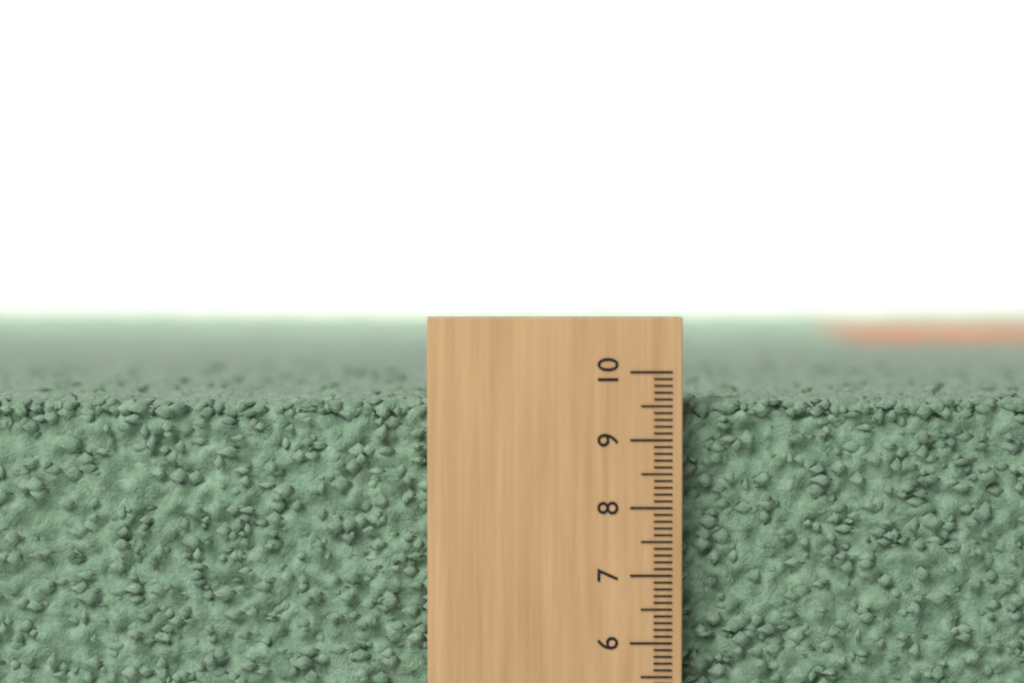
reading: 9.6 (no unit)
